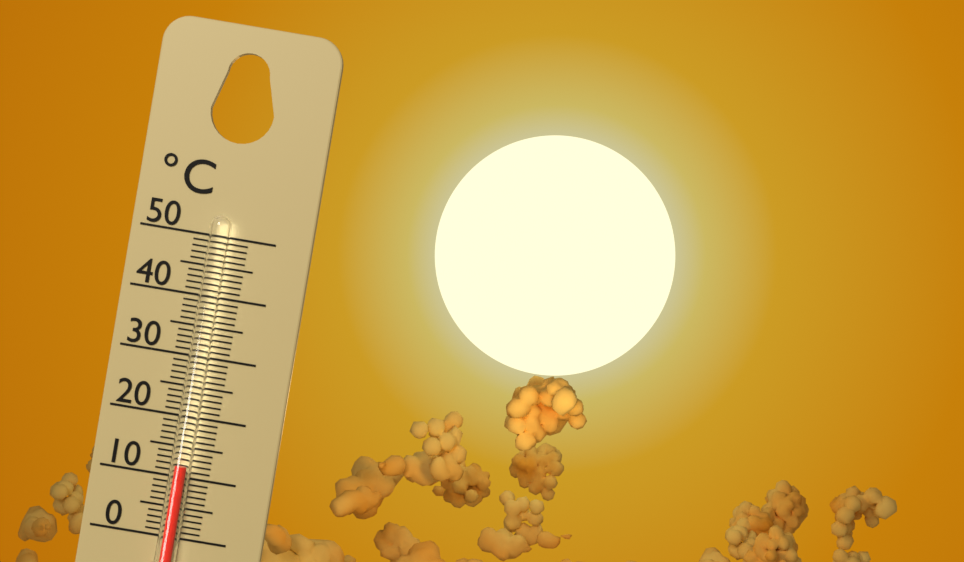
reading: 12 °C
